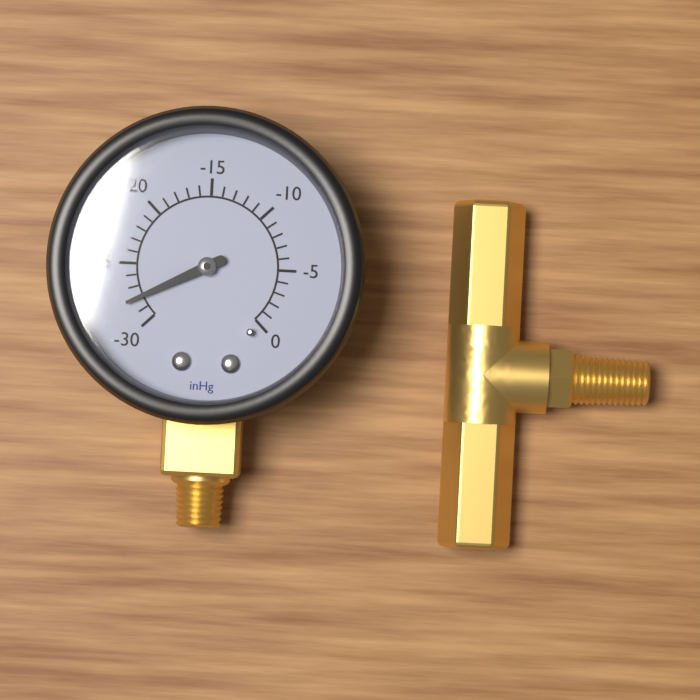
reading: -28 inHg
